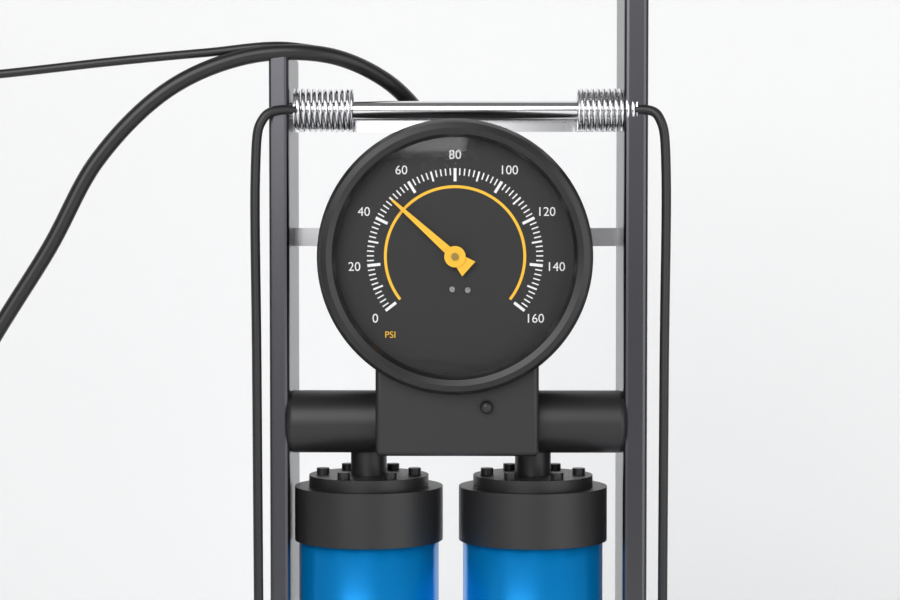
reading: 50 psi
